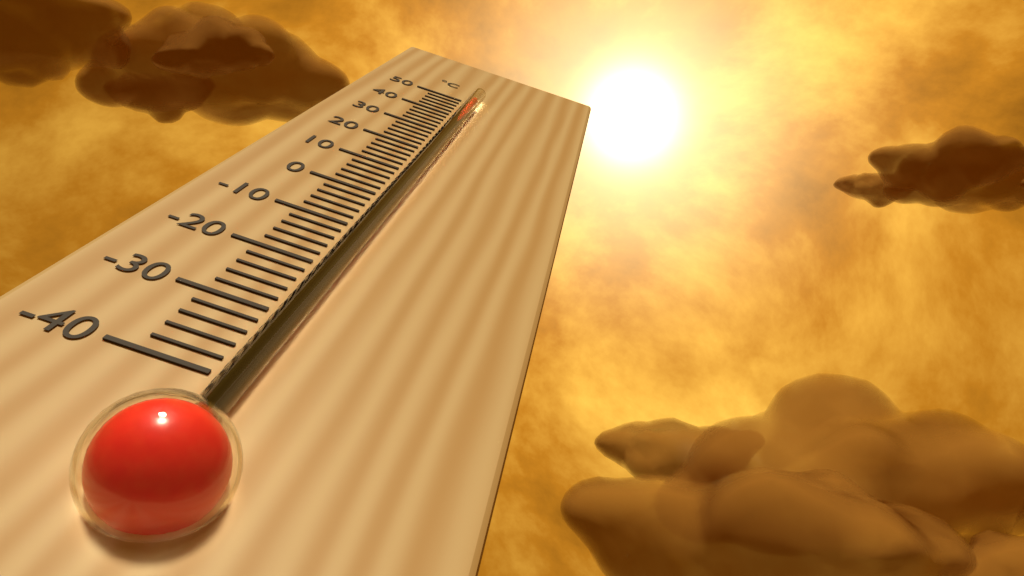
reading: 48 °C
